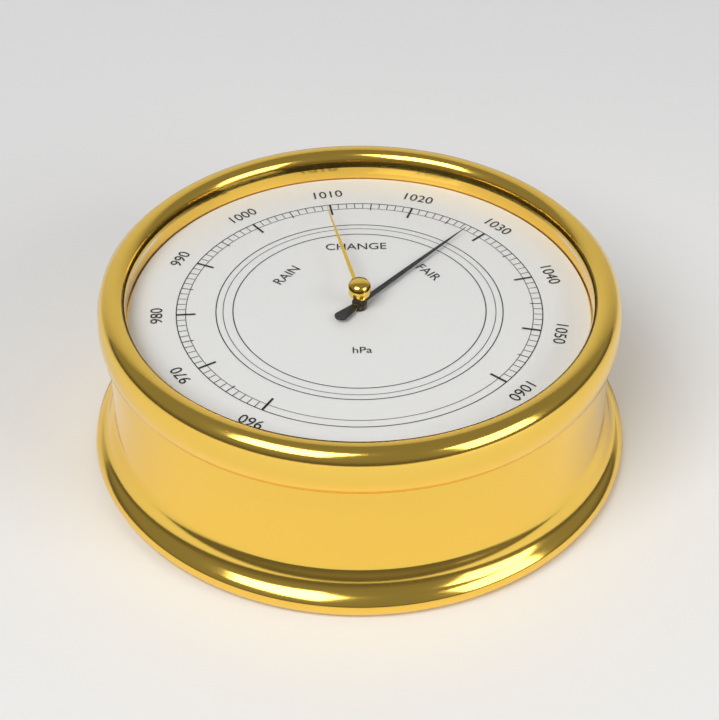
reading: 1028 hPa
